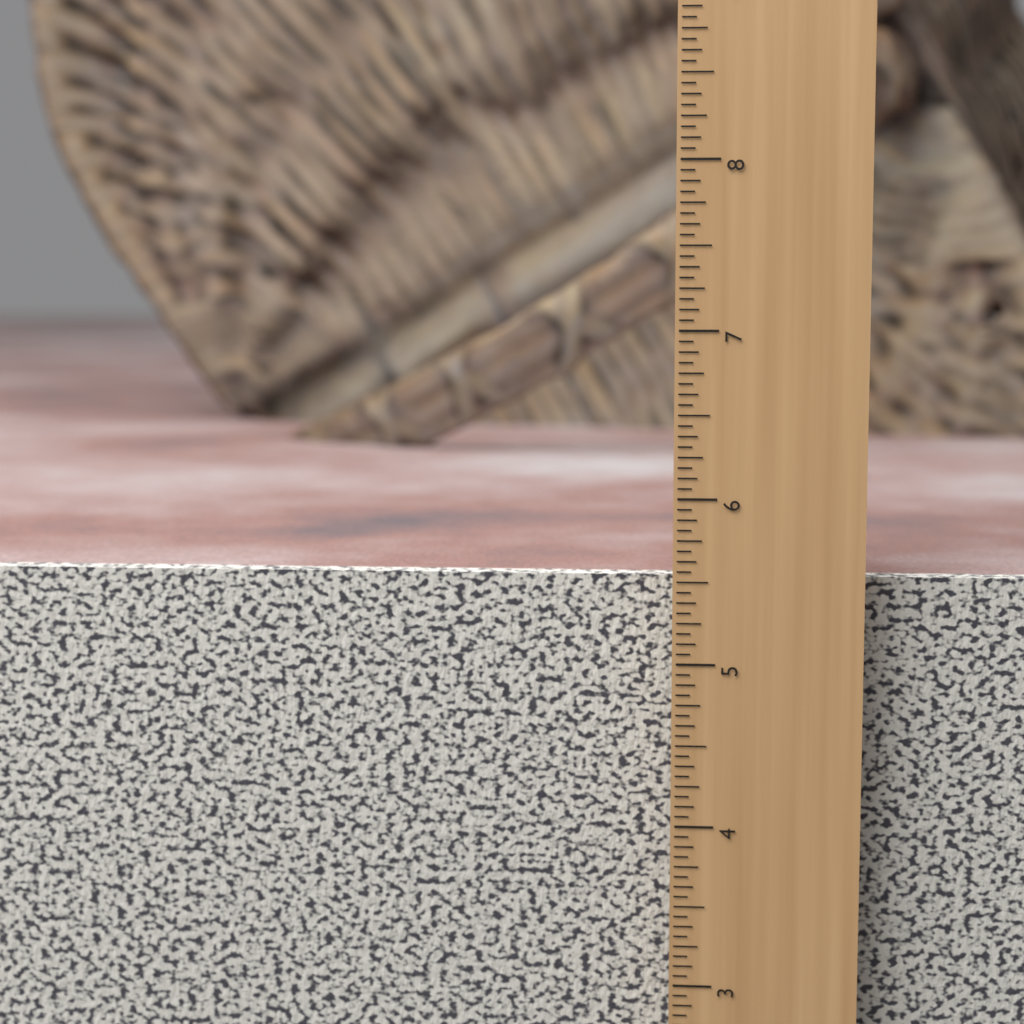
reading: 5.5000 in
